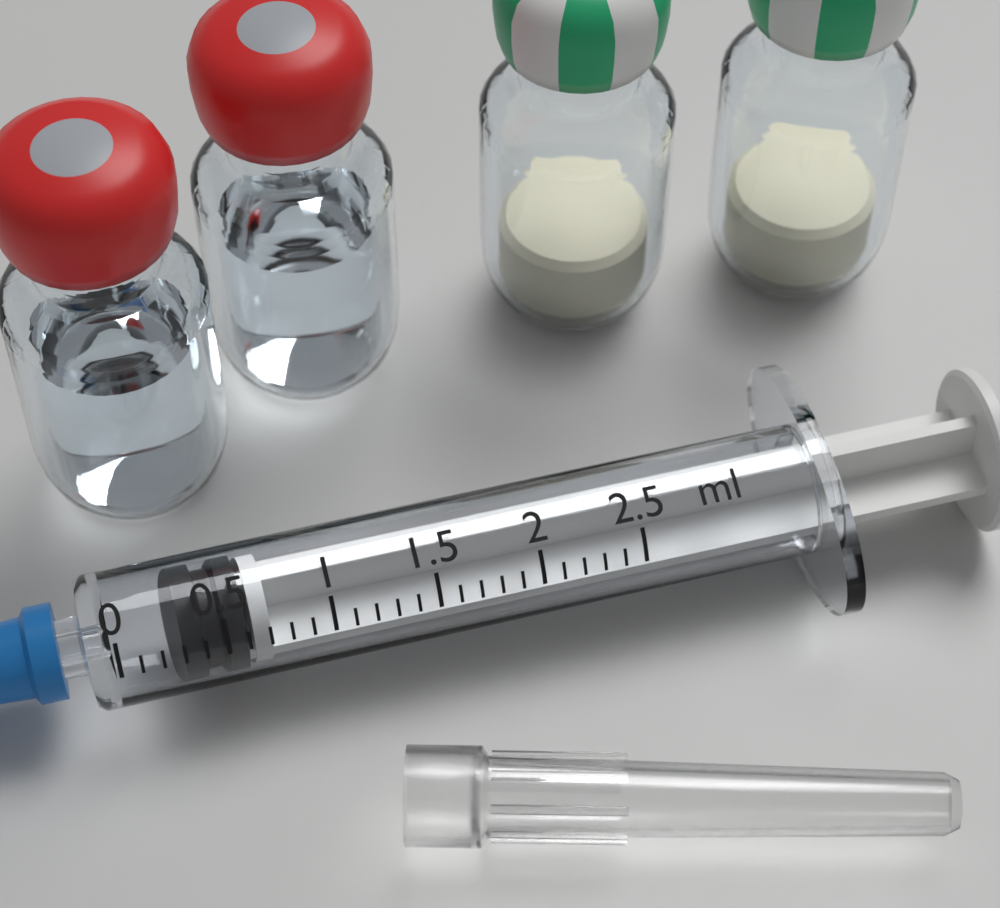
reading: 0.3 ml
